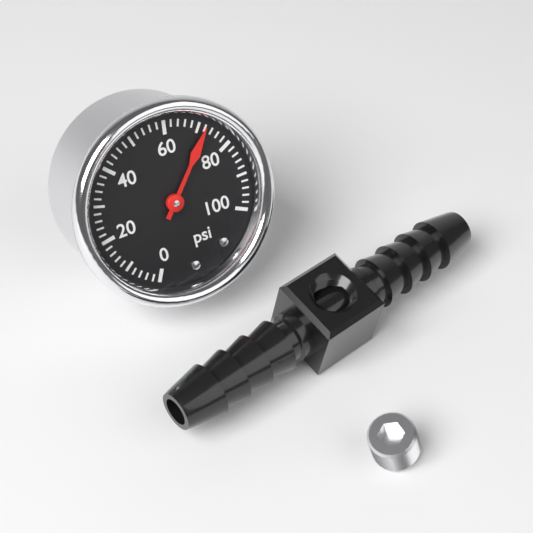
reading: 72 psi
